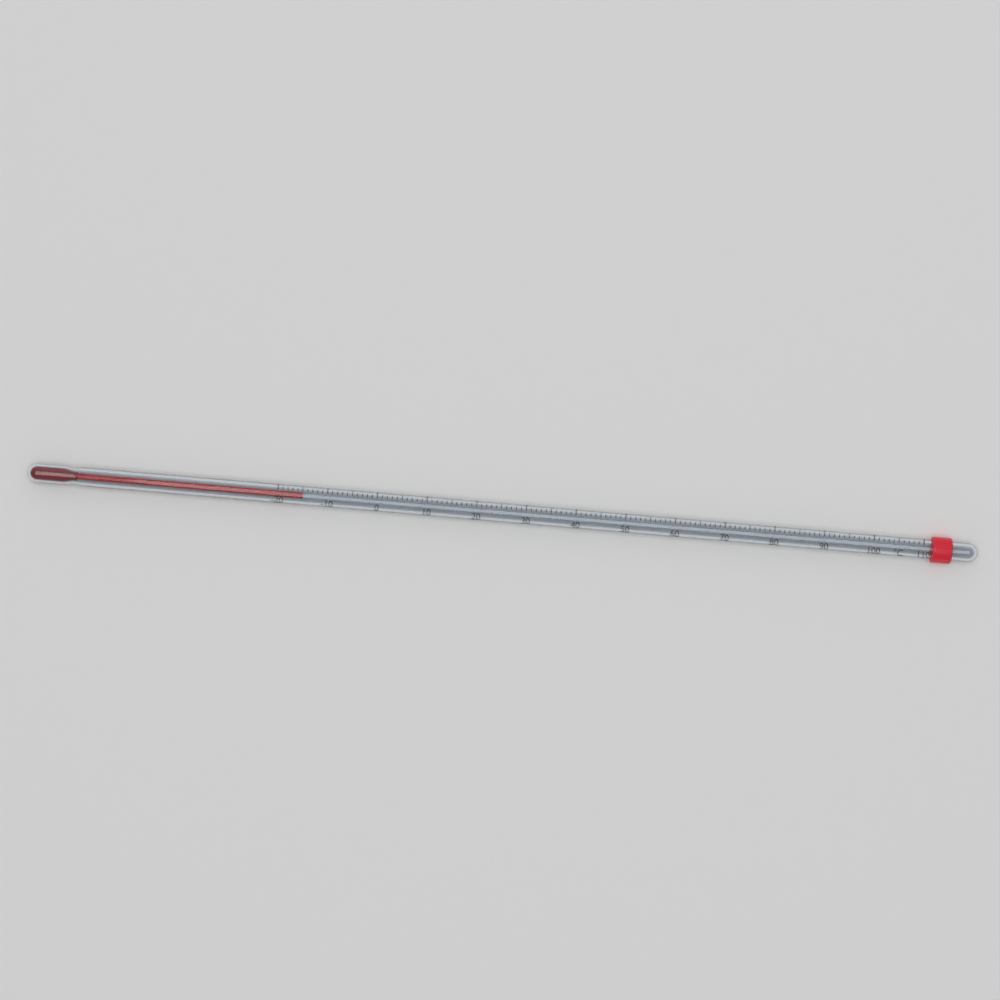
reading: -15 °C
